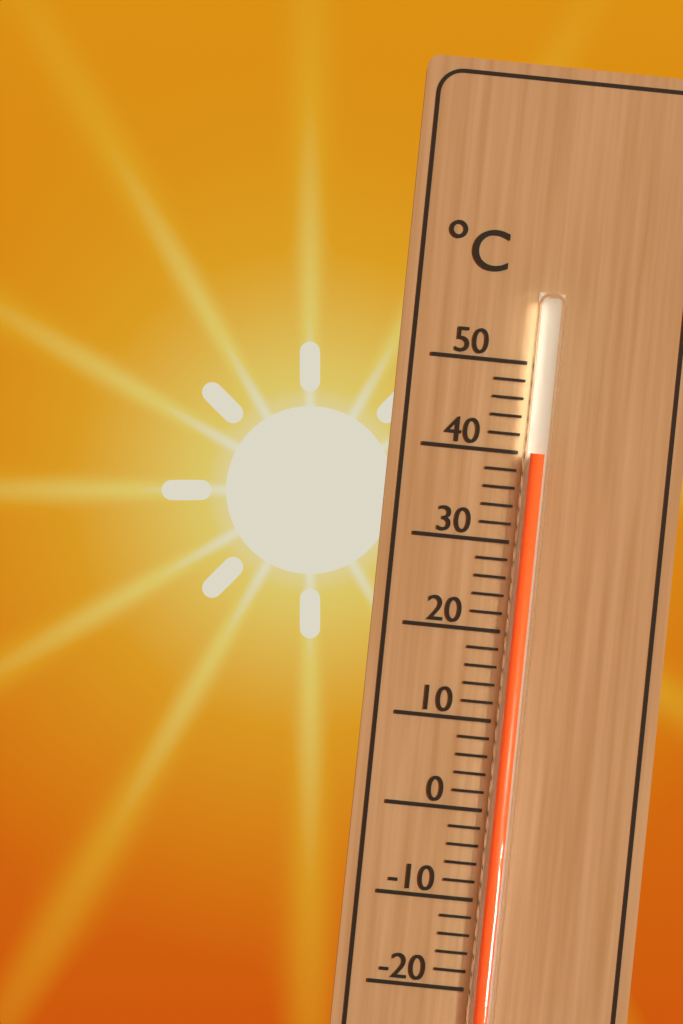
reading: 40 °C
